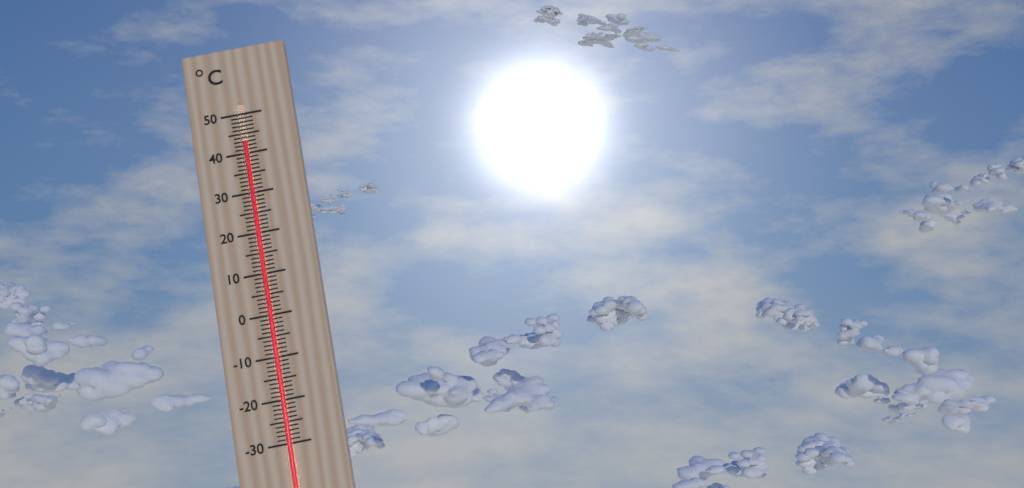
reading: 43 °C
